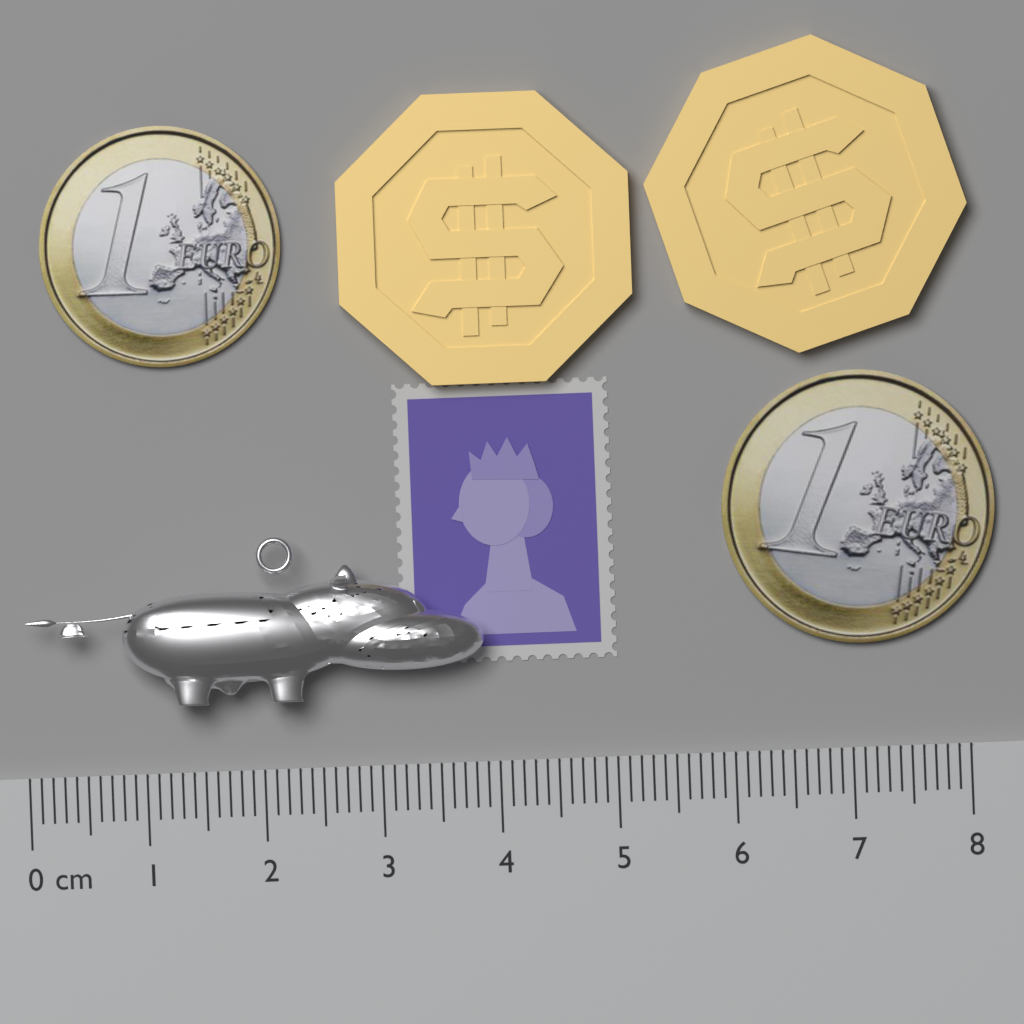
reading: 3.9 cm
